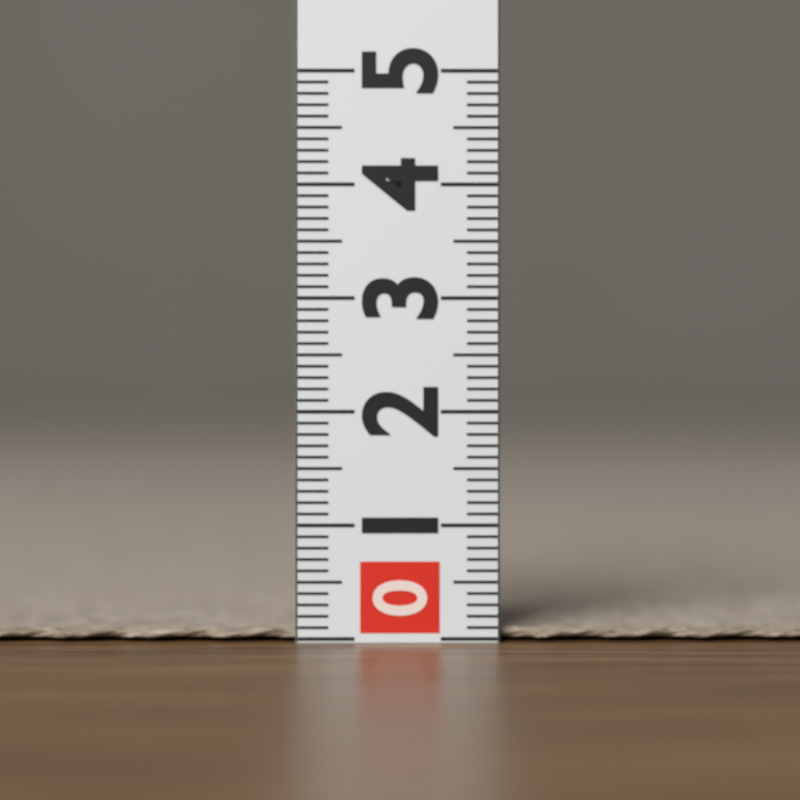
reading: 0.1 (no unit)
